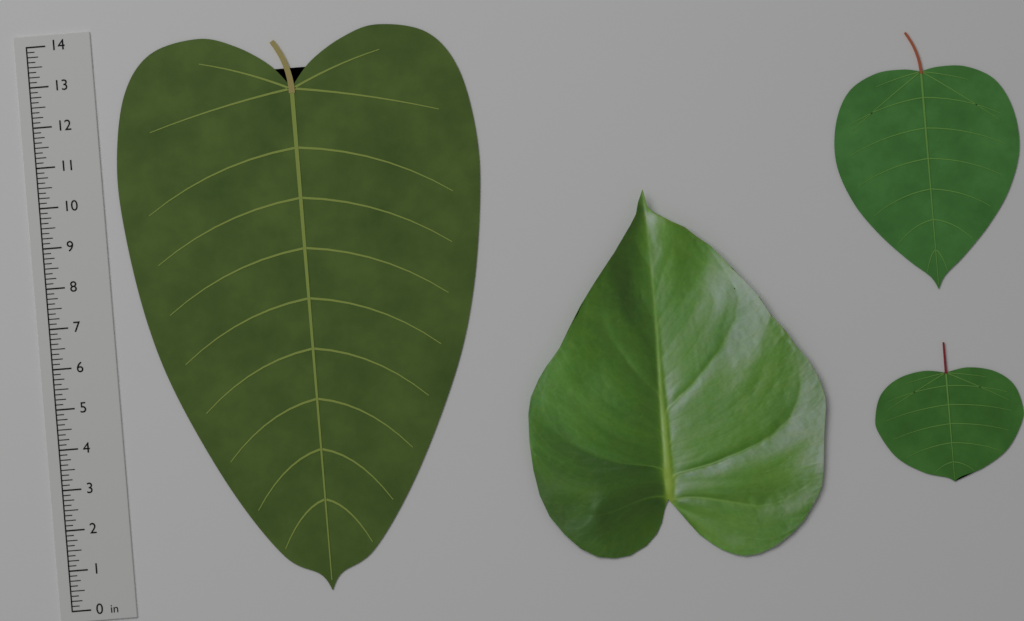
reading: 13.875 in
